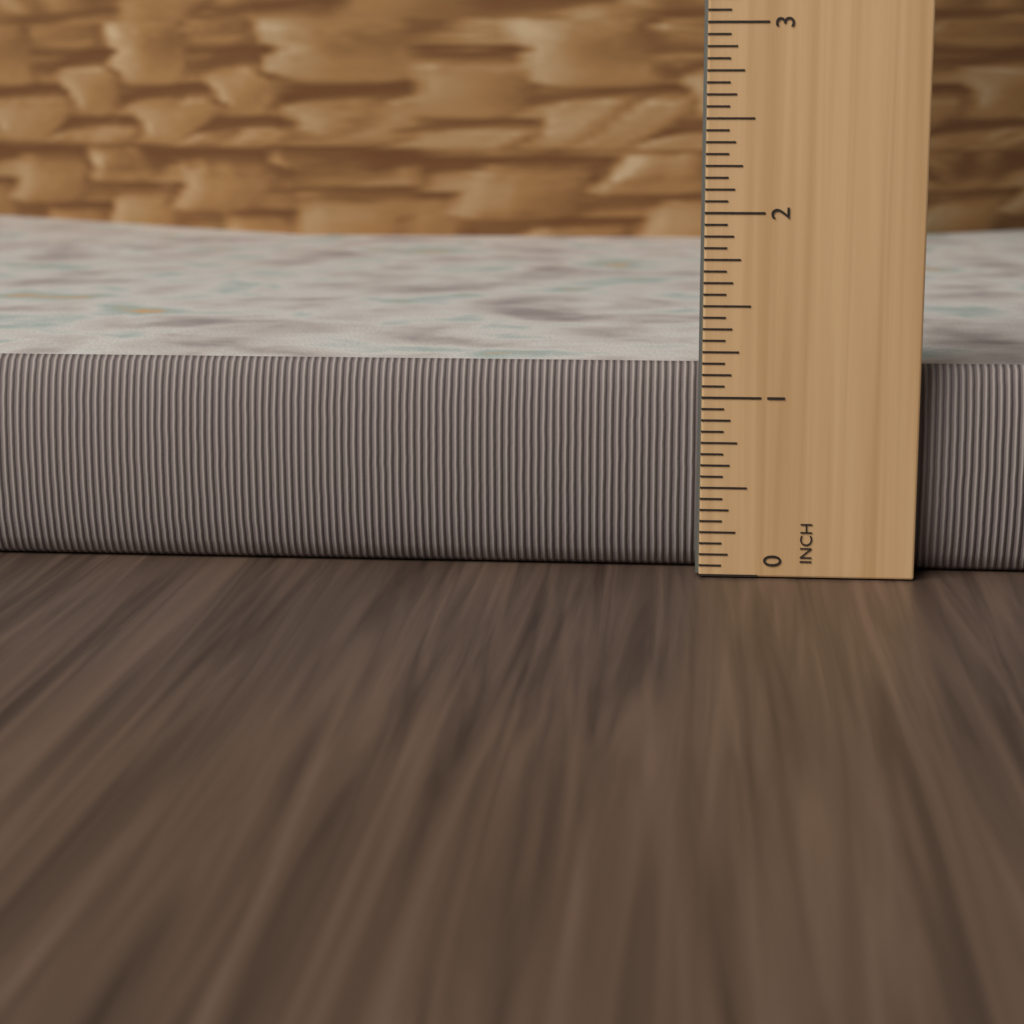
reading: 1.2500 inch
